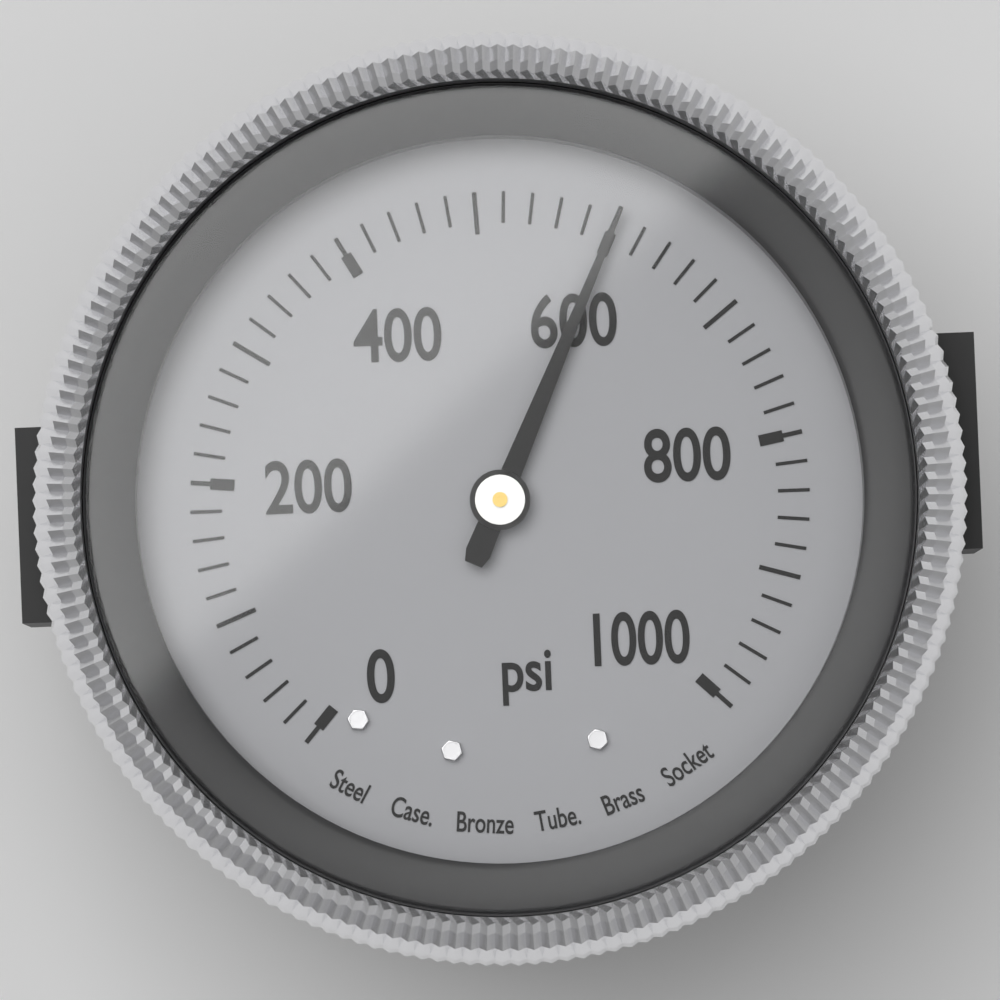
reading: 600 psi
